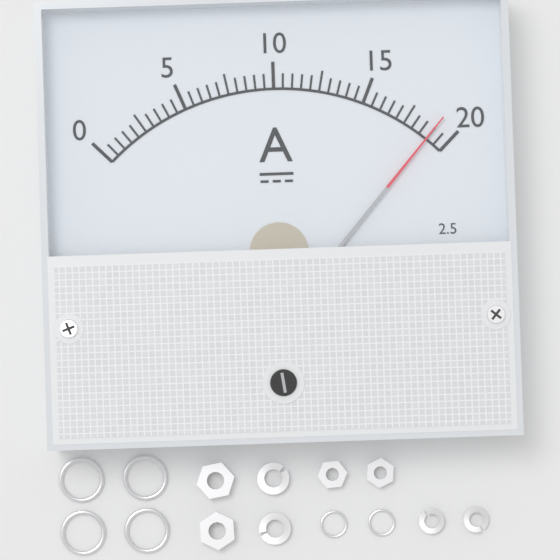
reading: 19.0 A
